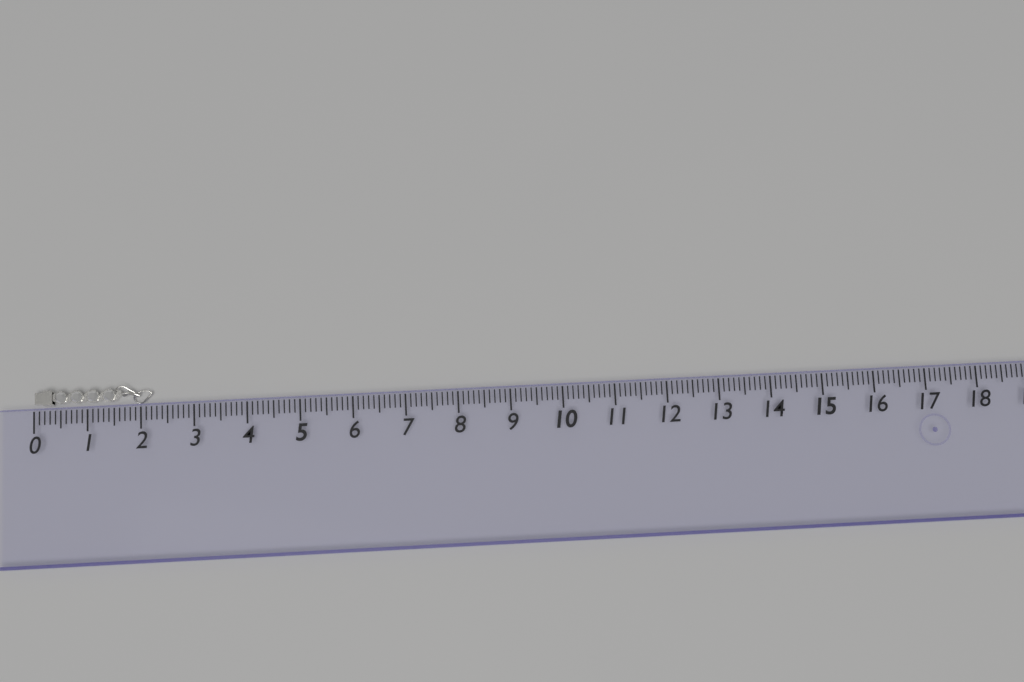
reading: 2.2 (no unit)
